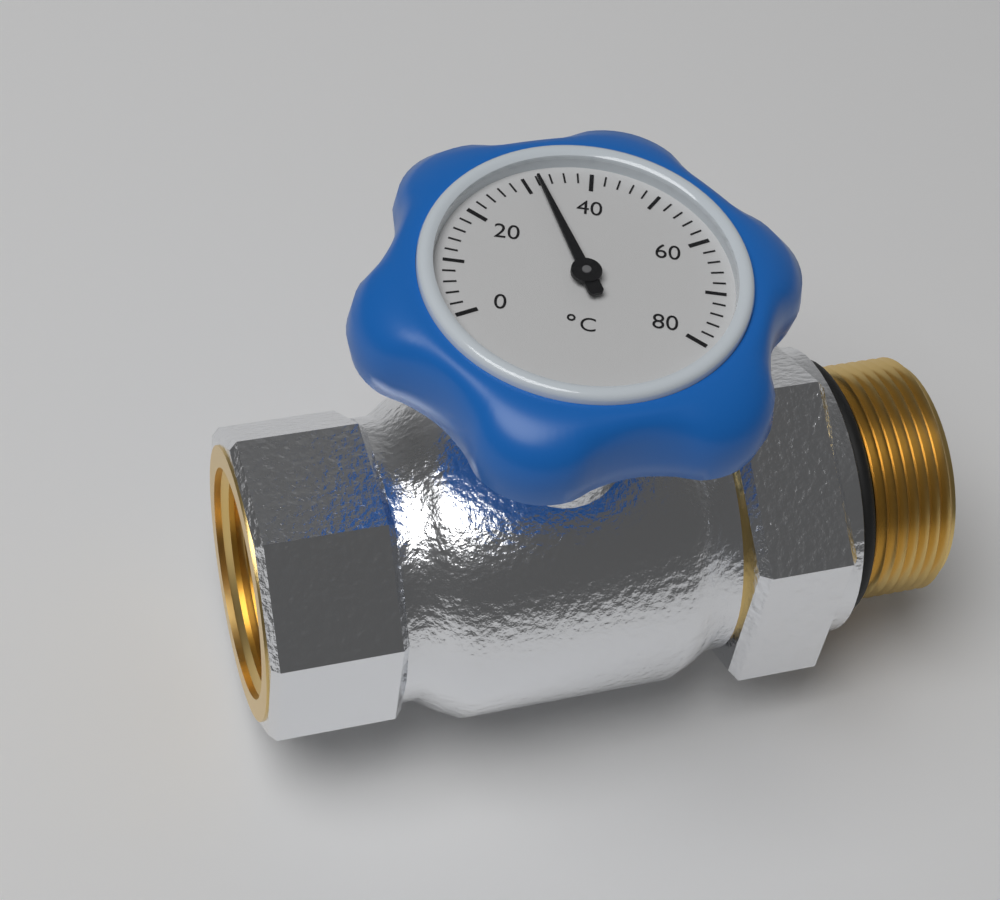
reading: 32 °C
